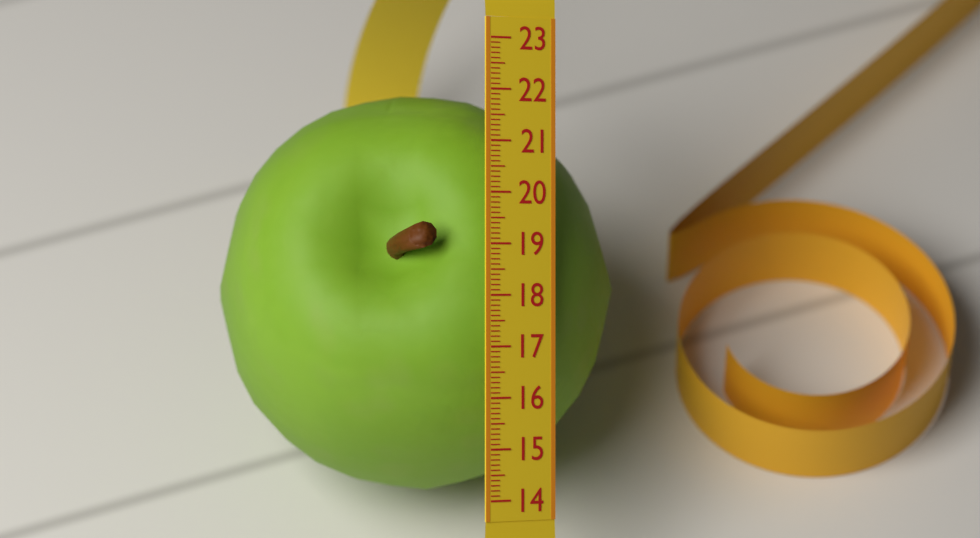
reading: 22.0 (no unit)
